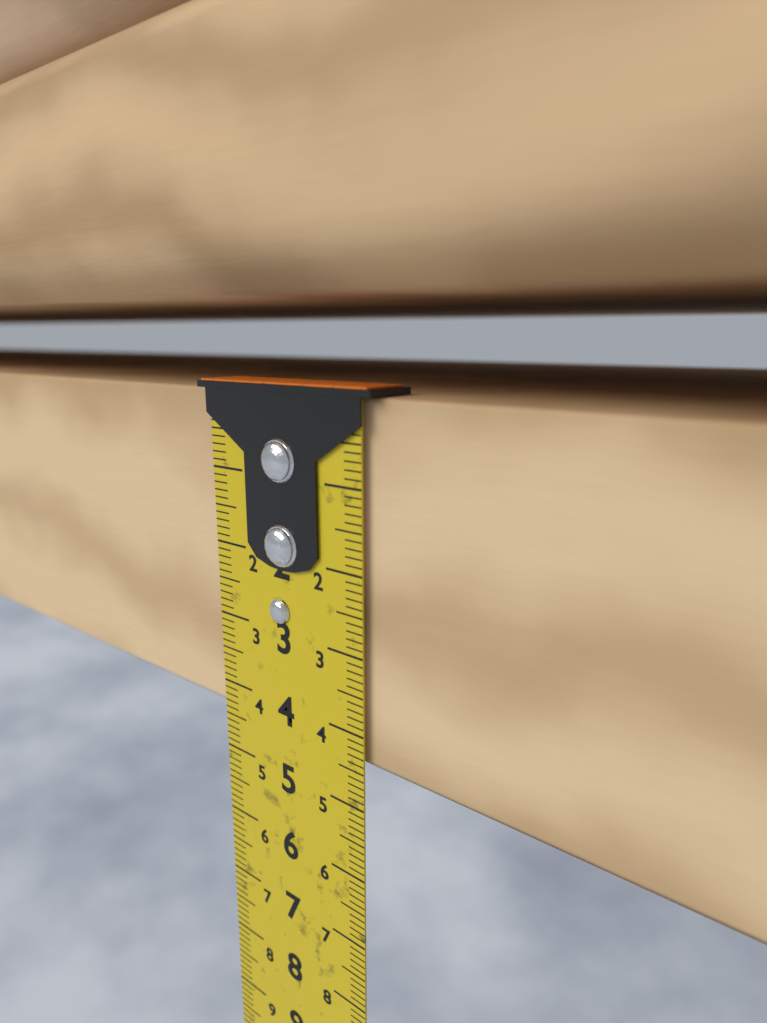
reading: 4.4 cm
